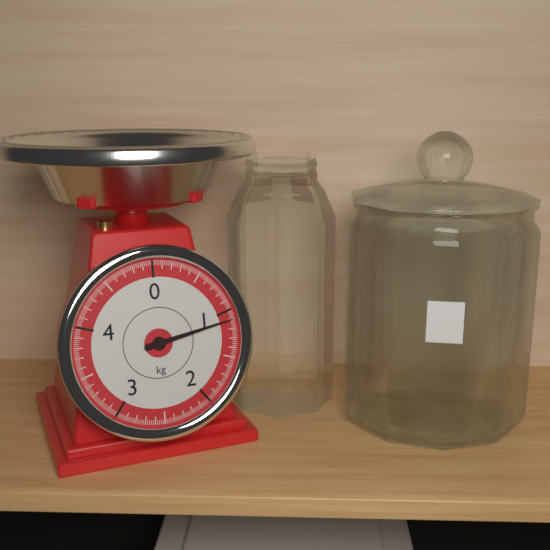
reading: 1.10 kg
